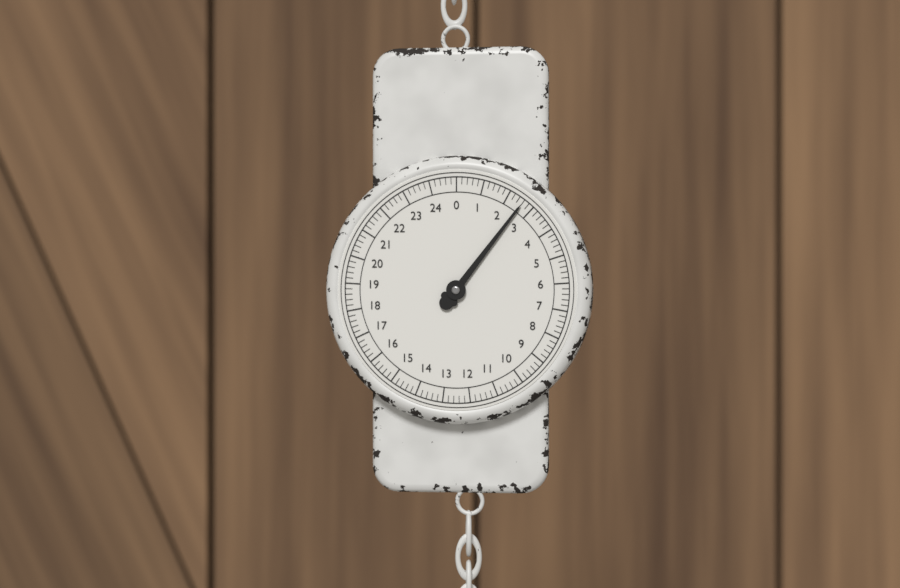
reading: 2.6 (no unit)
